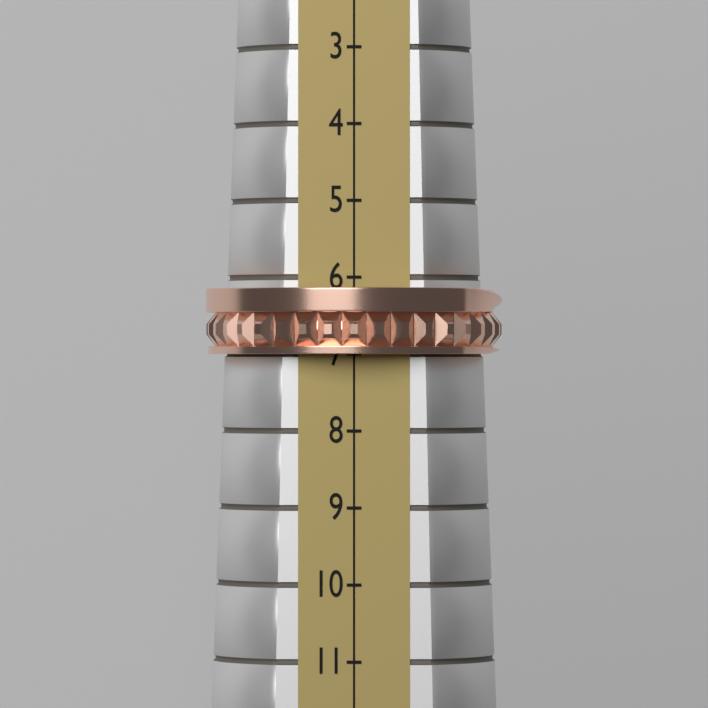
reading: 7 (no unit)
